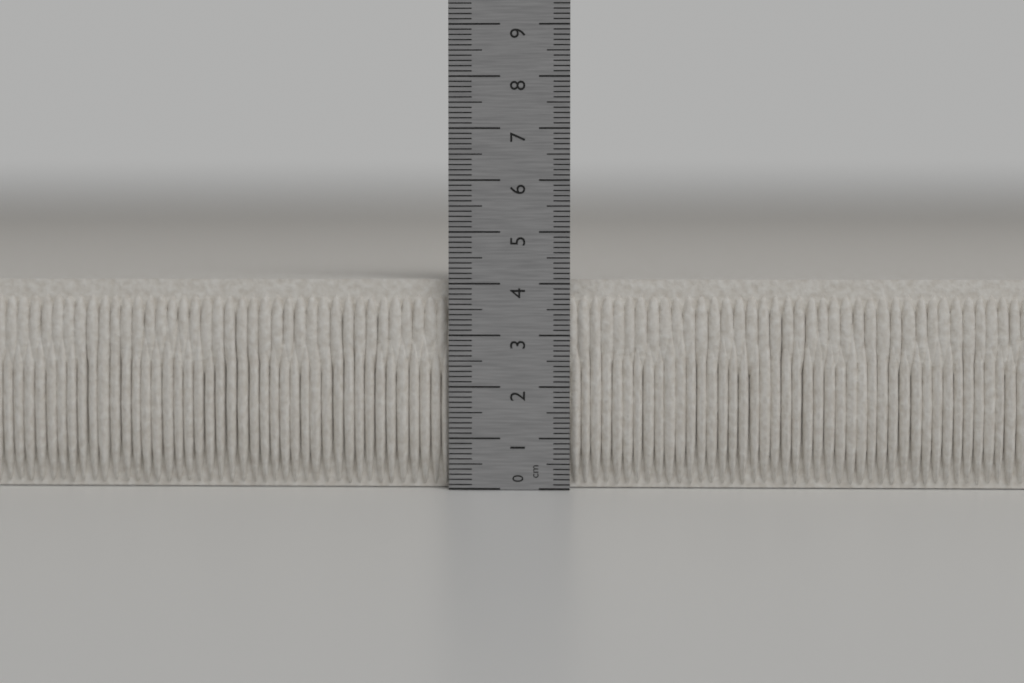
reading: 4.1 cm
